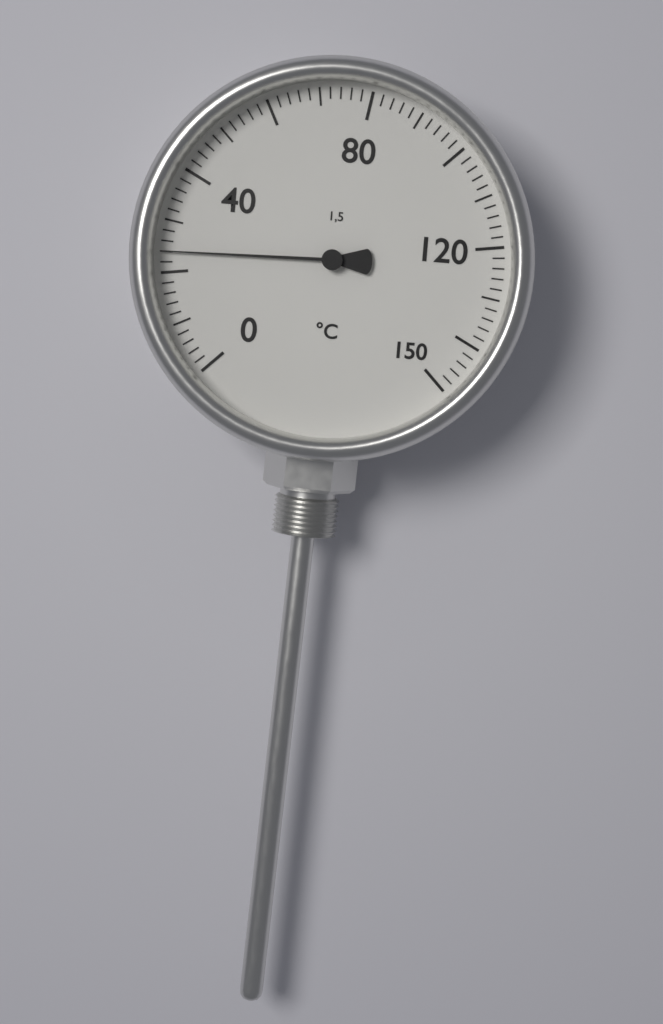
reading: 24 °C
